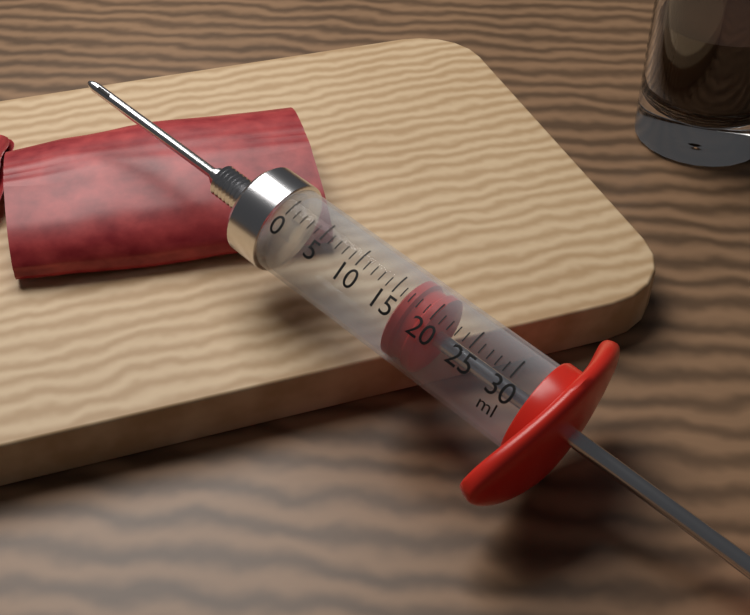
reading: 16 ml
